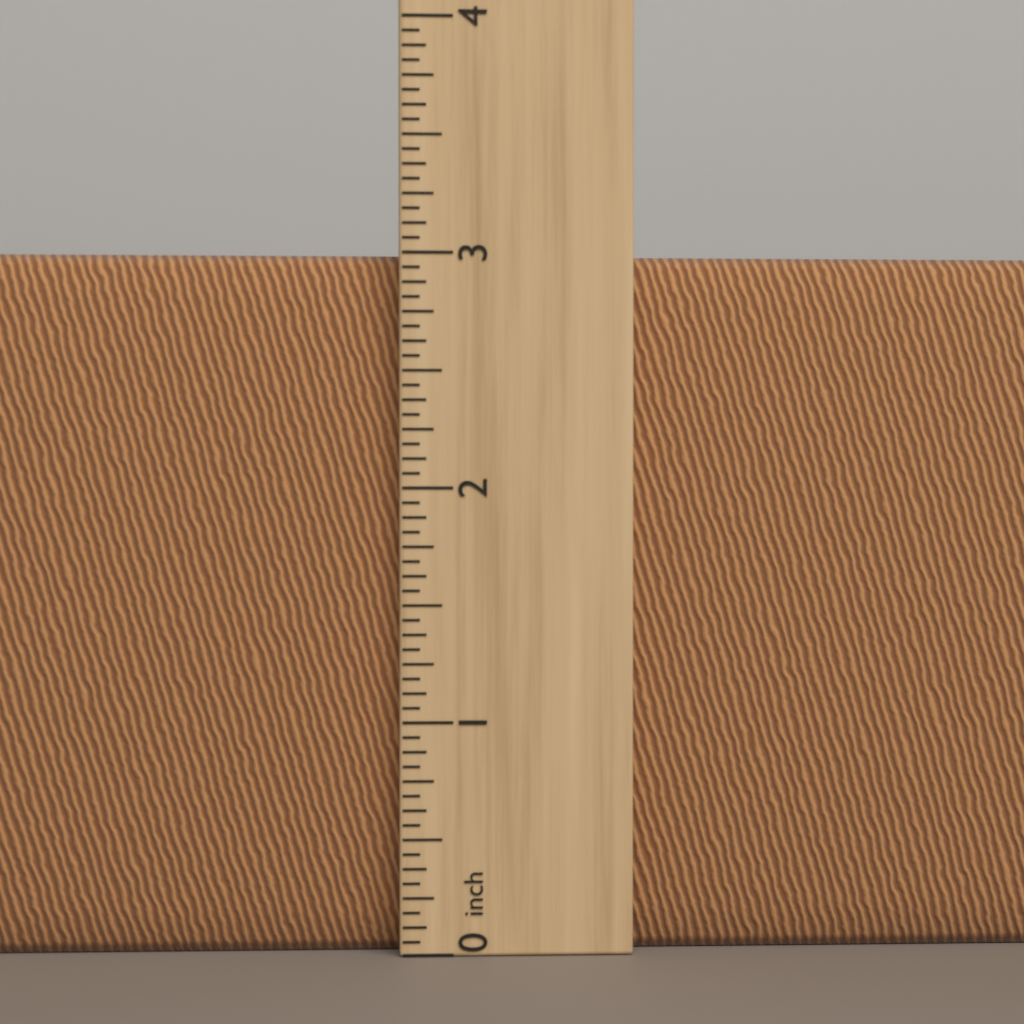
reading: 3.0000 inch
